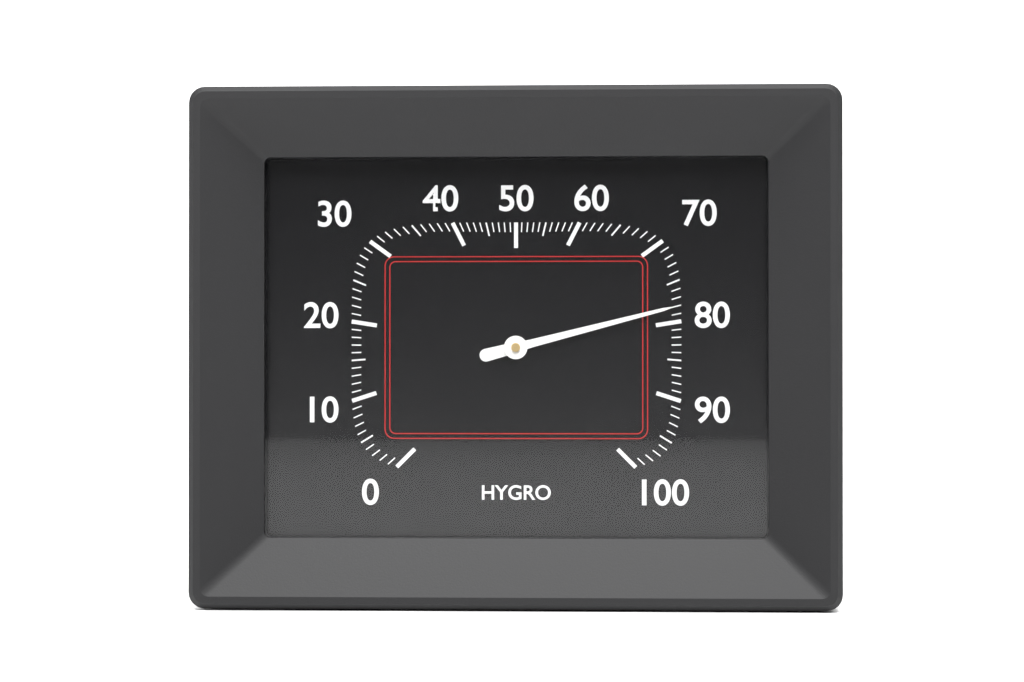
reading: 78 %
